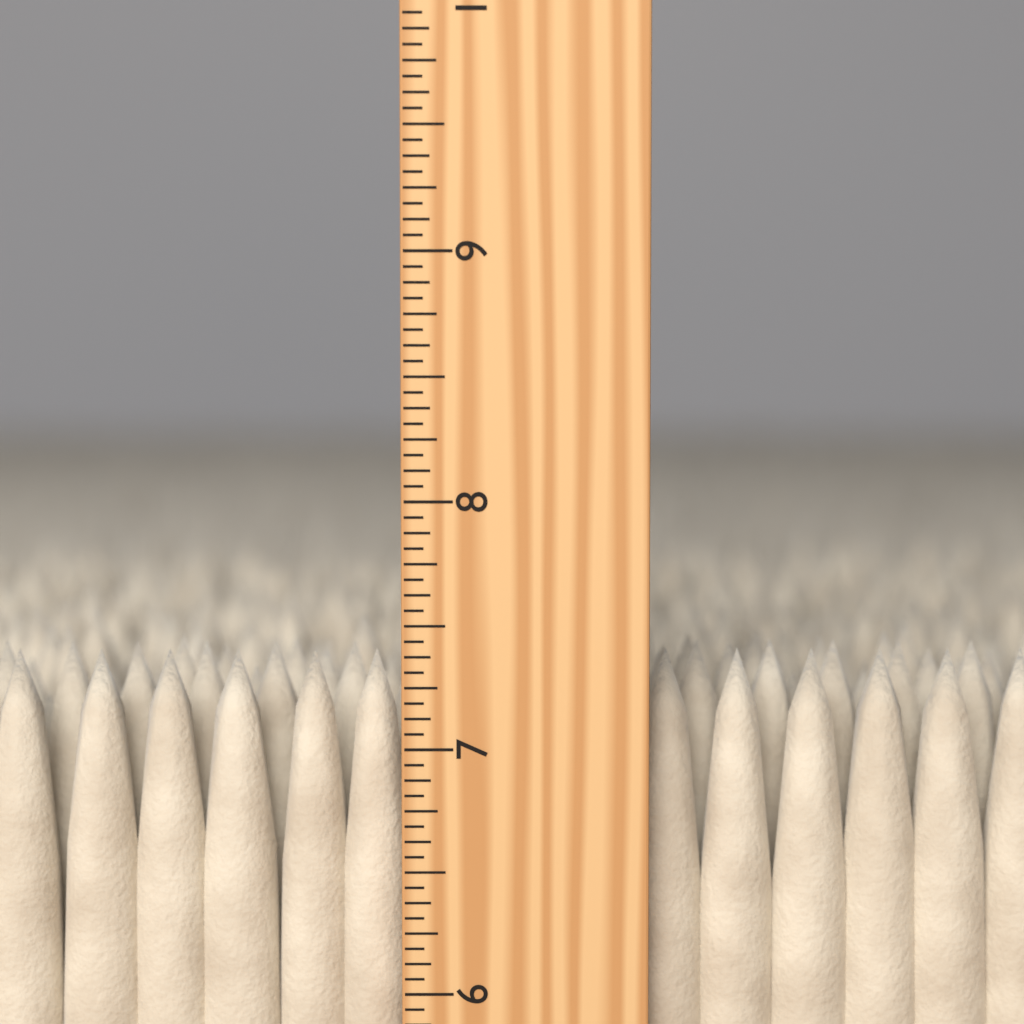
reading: 7.3750 inch
